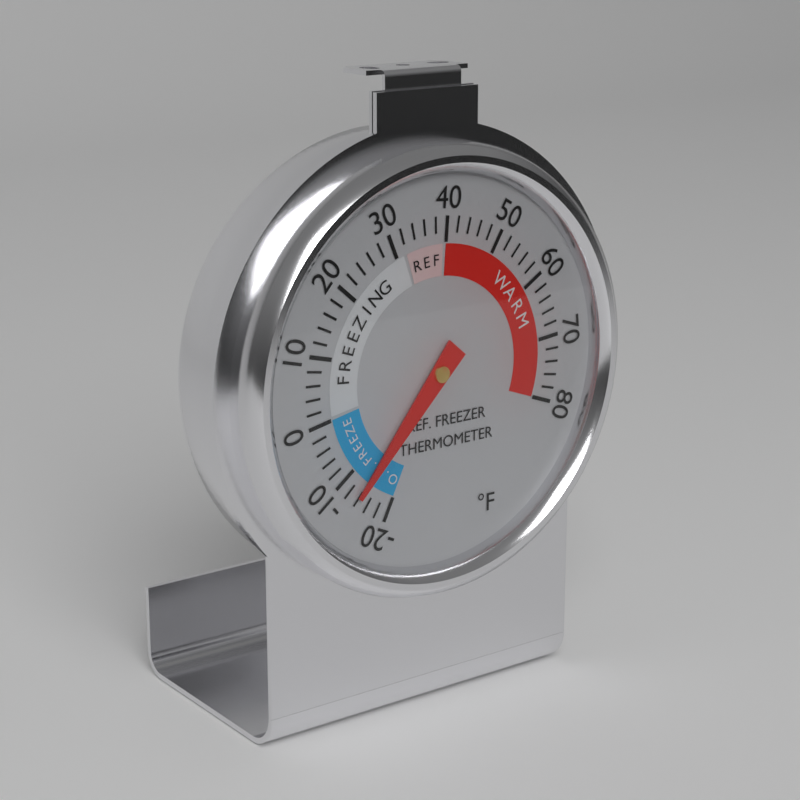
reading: -14 °F
